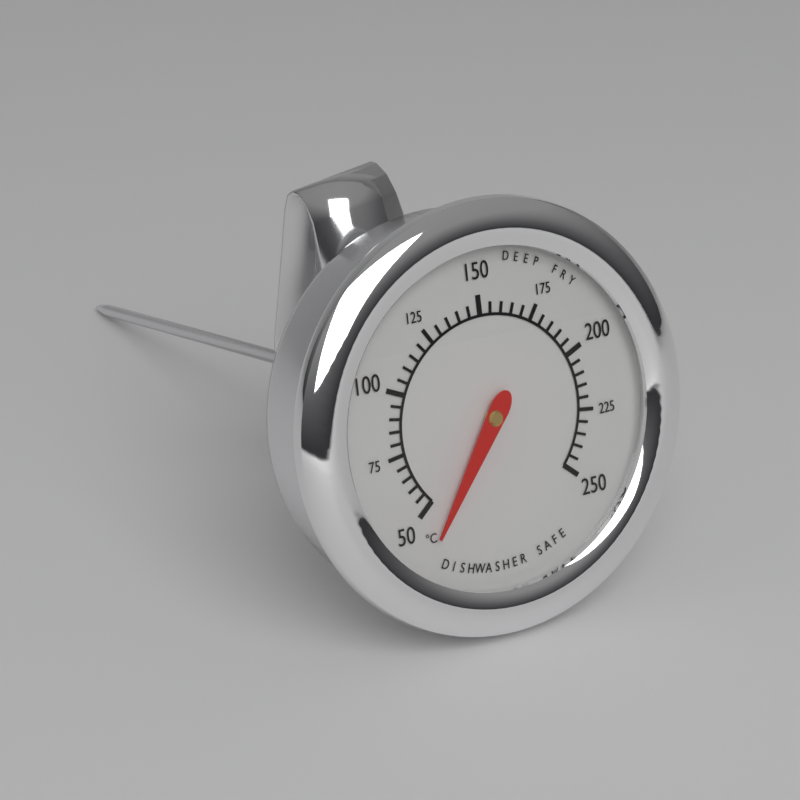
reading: 40 °C
